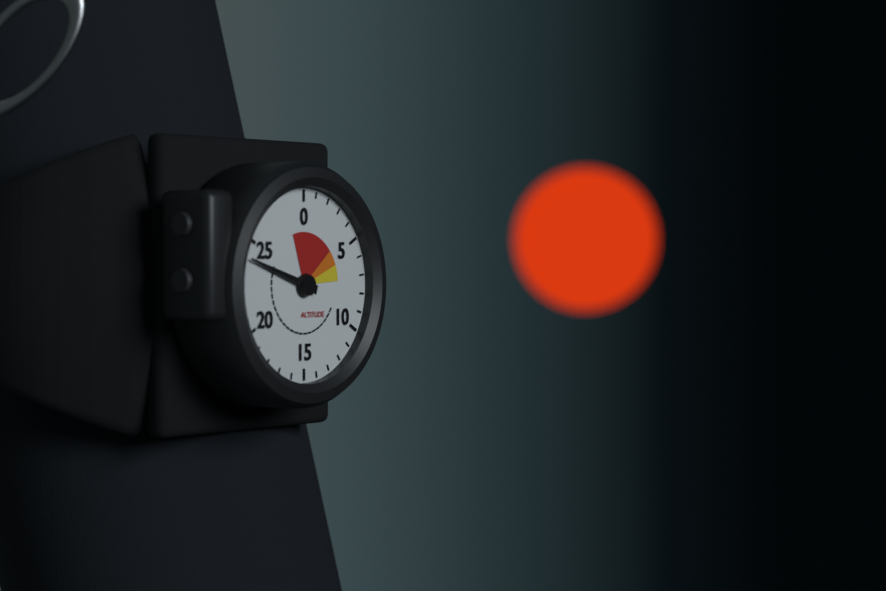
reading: 24 (no unit)
